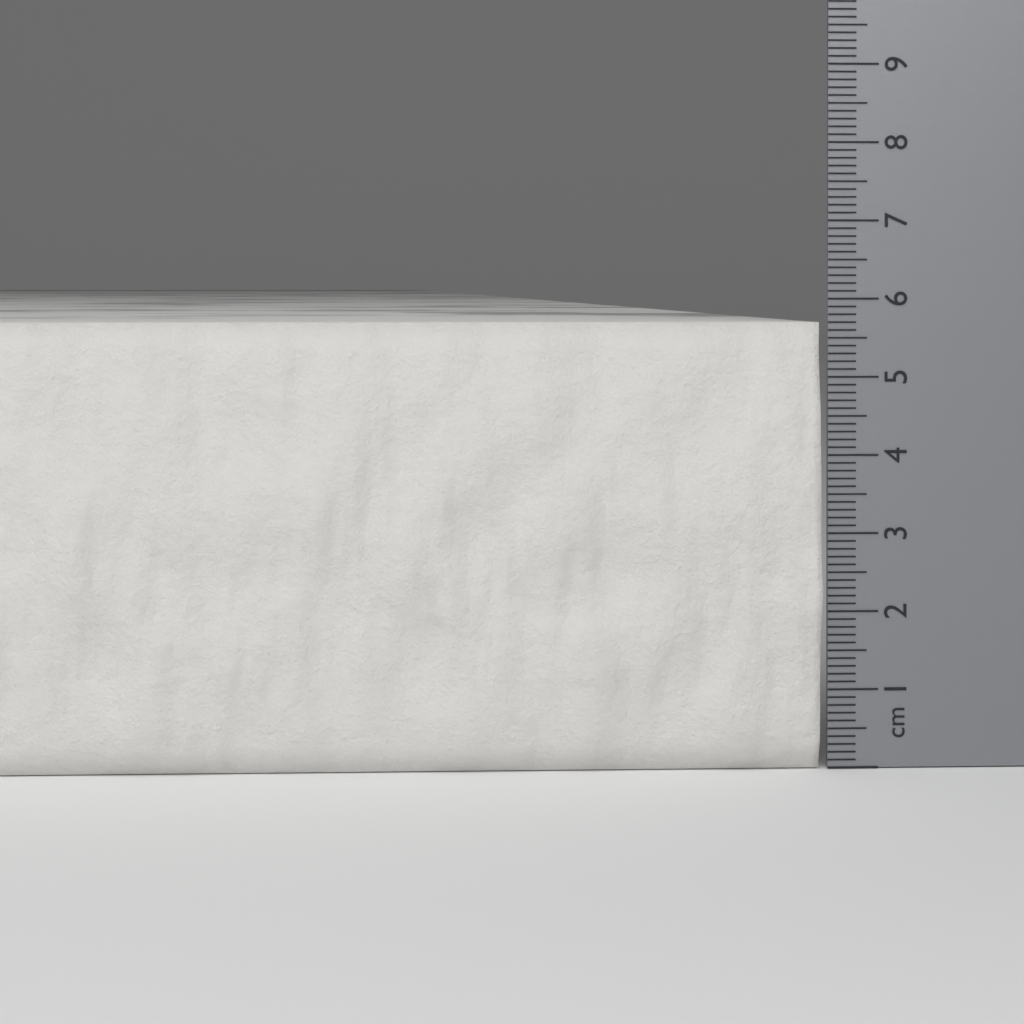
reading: 5.7 cm
